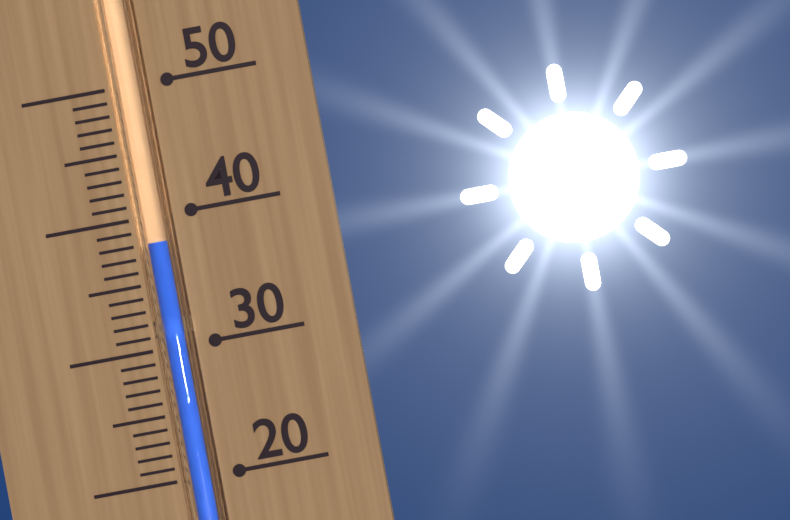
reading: 38 (no unit)
